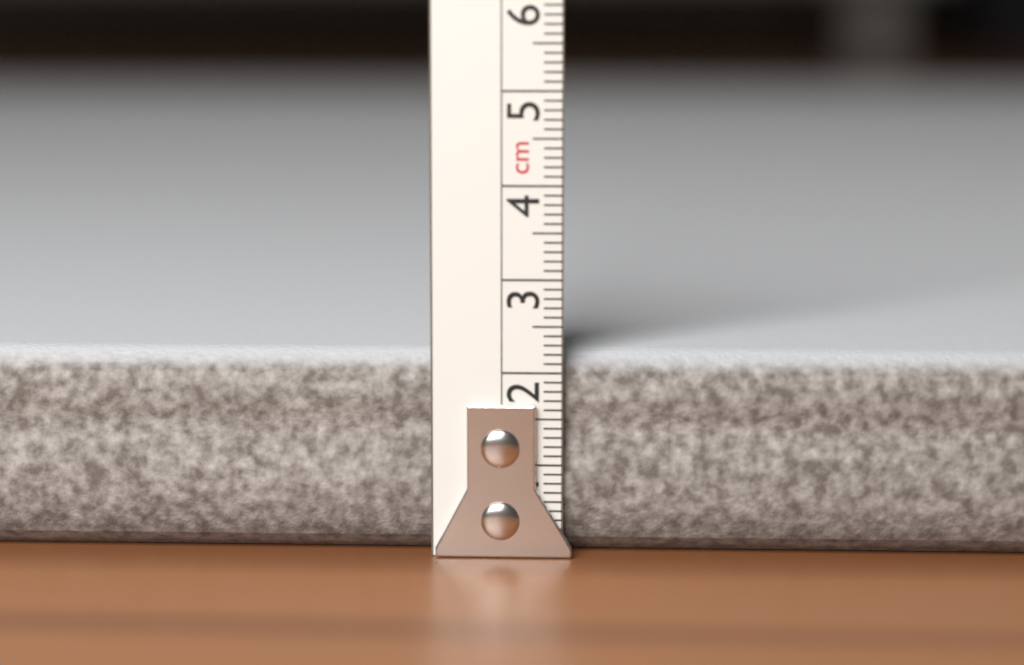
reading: 2.2 cm
